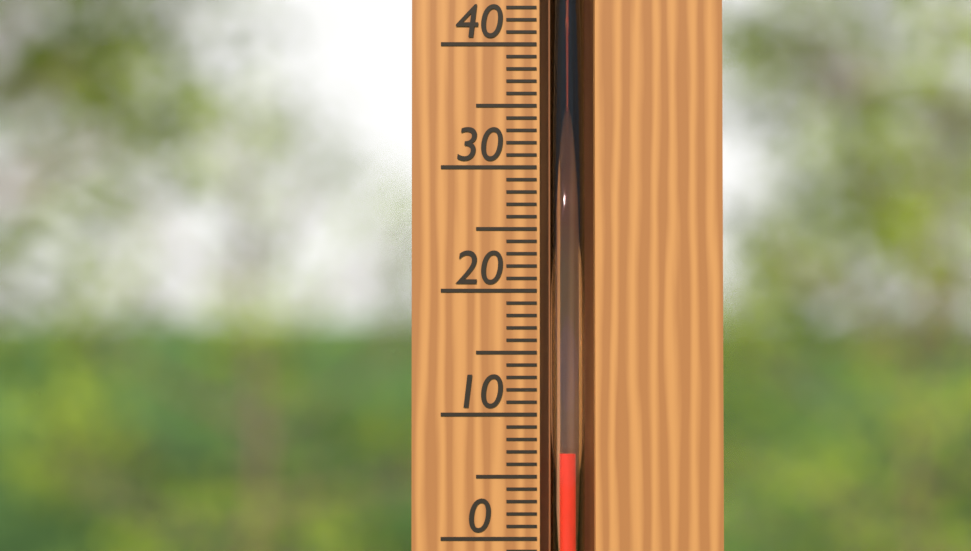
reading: 7 °C
